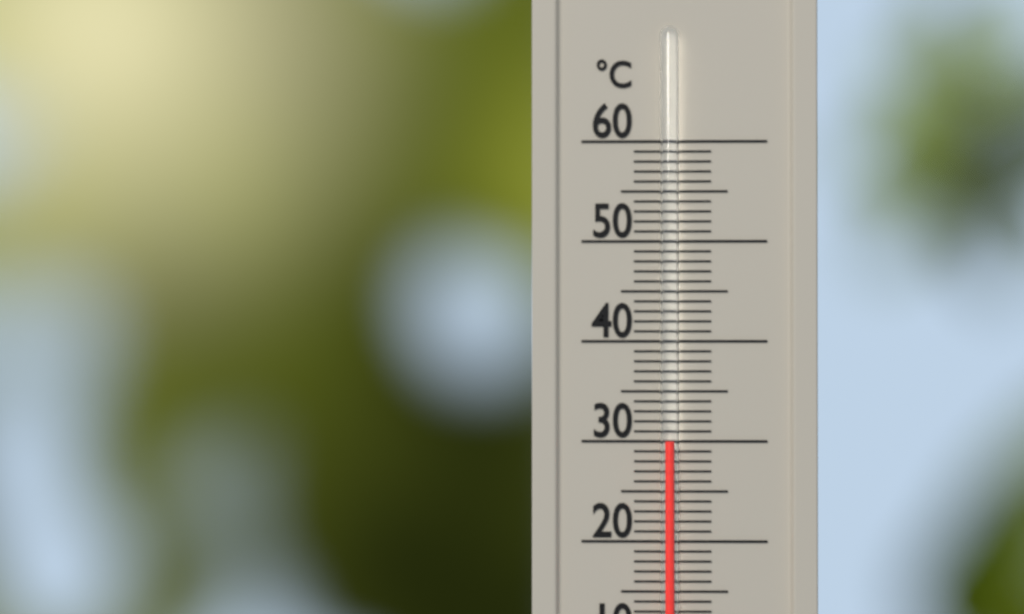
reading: 30 °C
